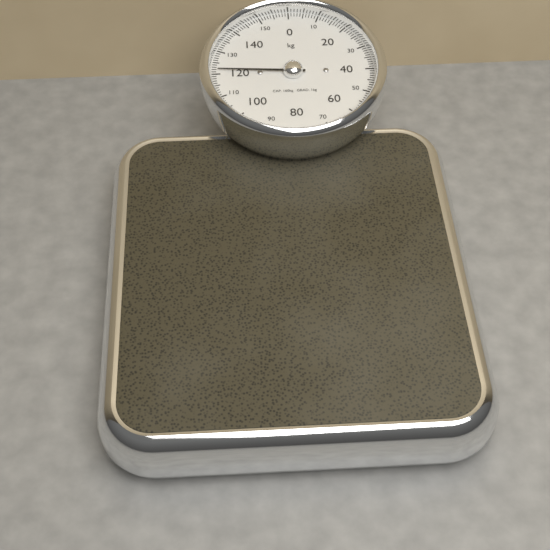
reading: 122 kg
